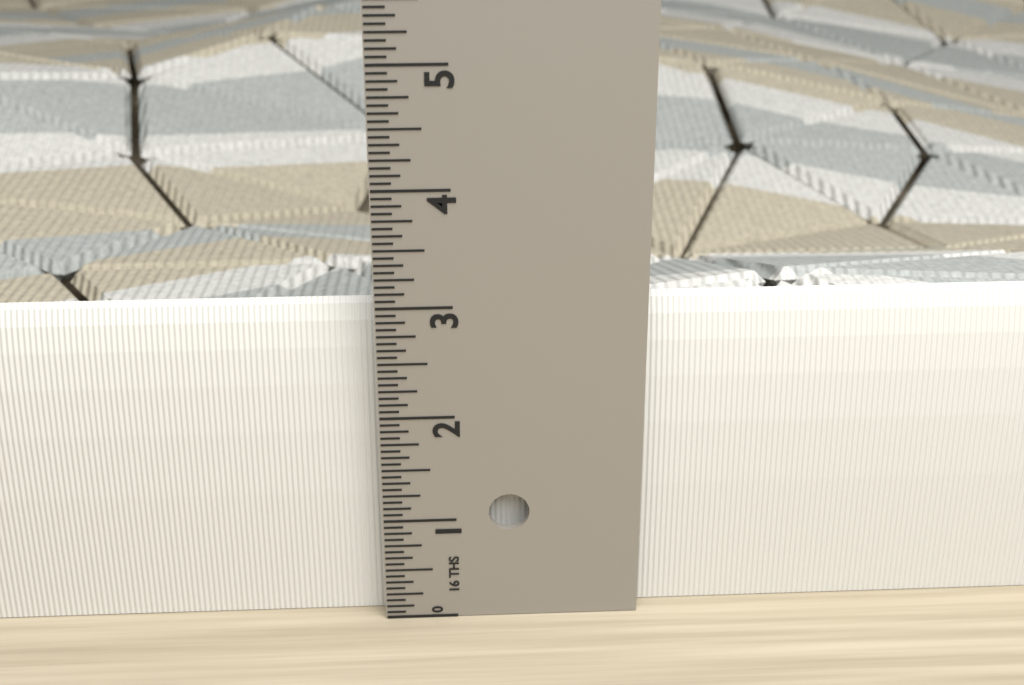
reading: 2.9375 in
